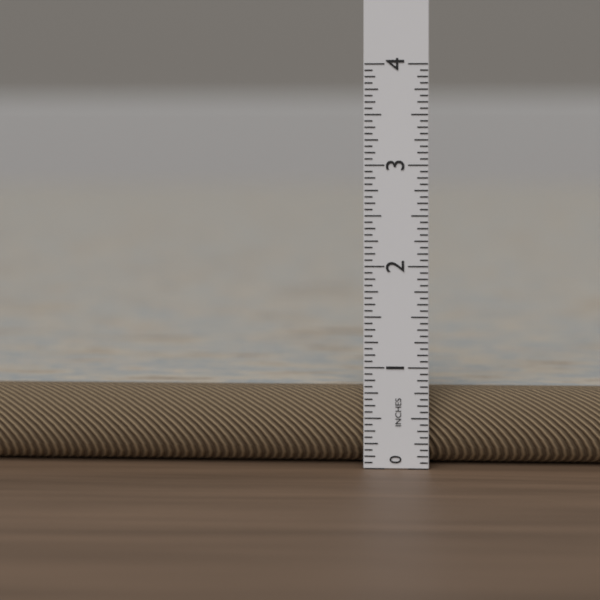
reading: 0.7500 in
